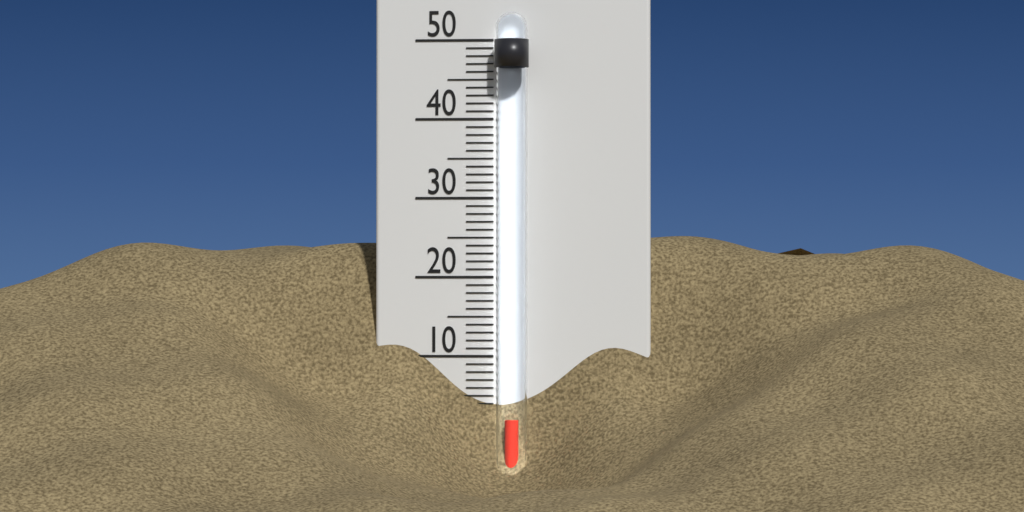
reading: 2 °C
